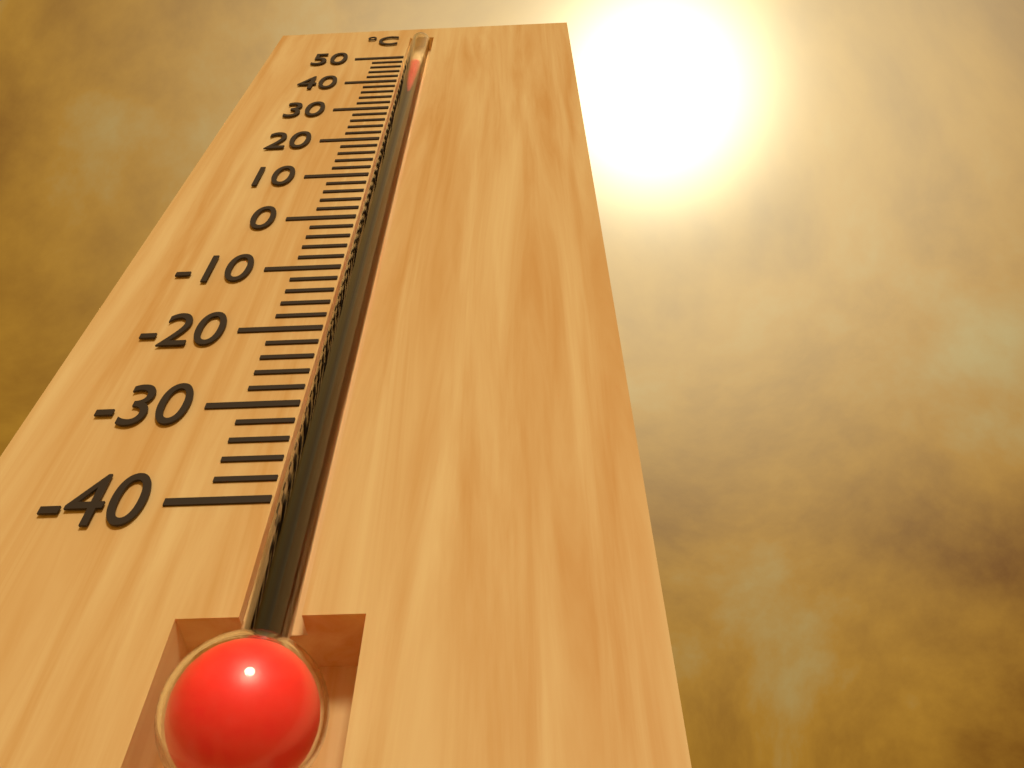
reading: 46 °C
